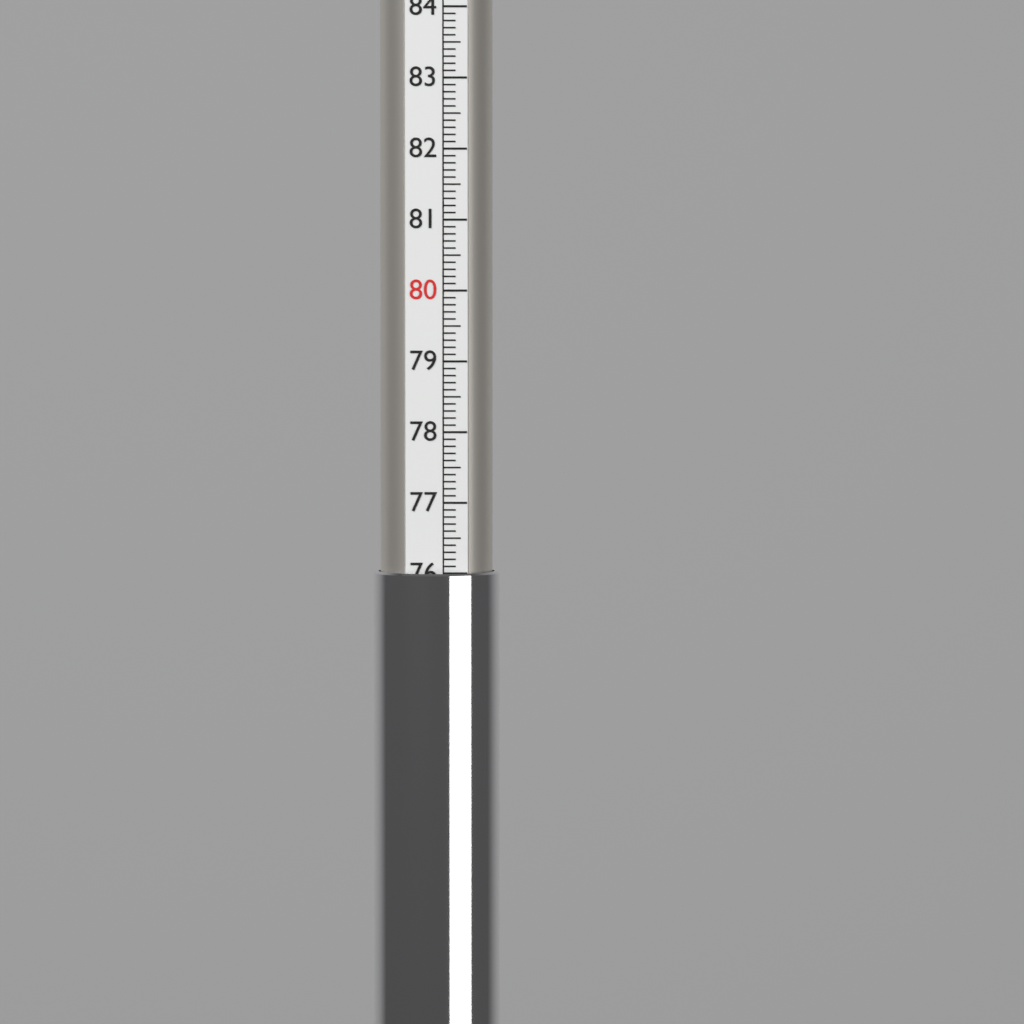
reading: 76.0 (no unit)
